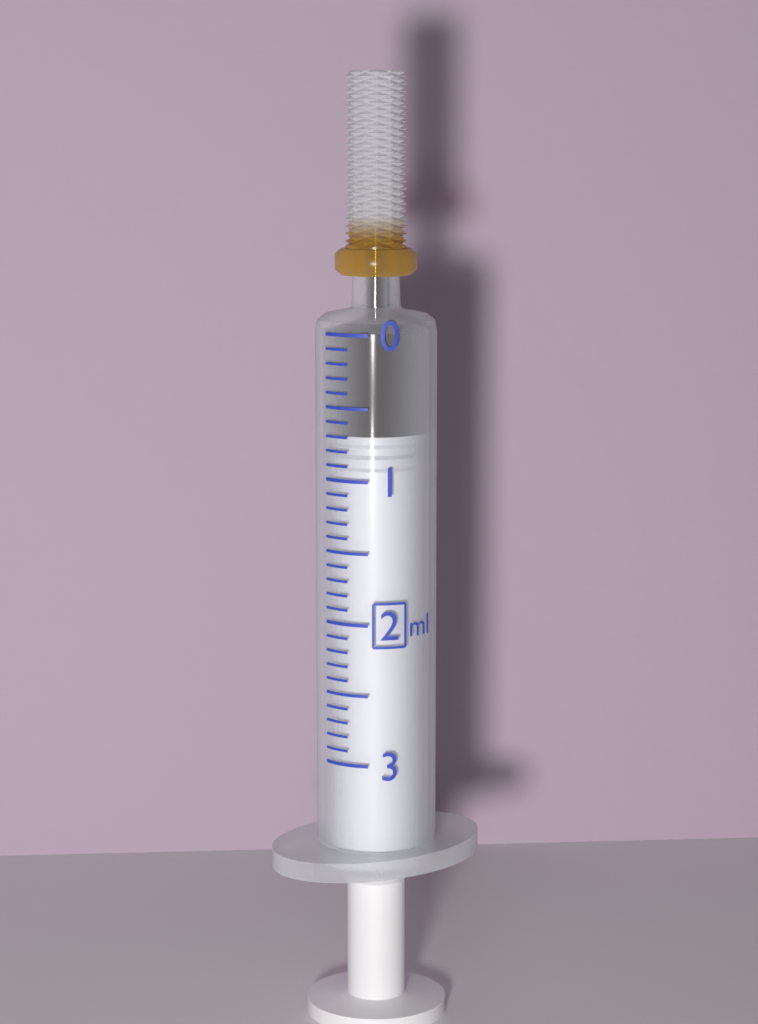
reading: 0.7 ml
